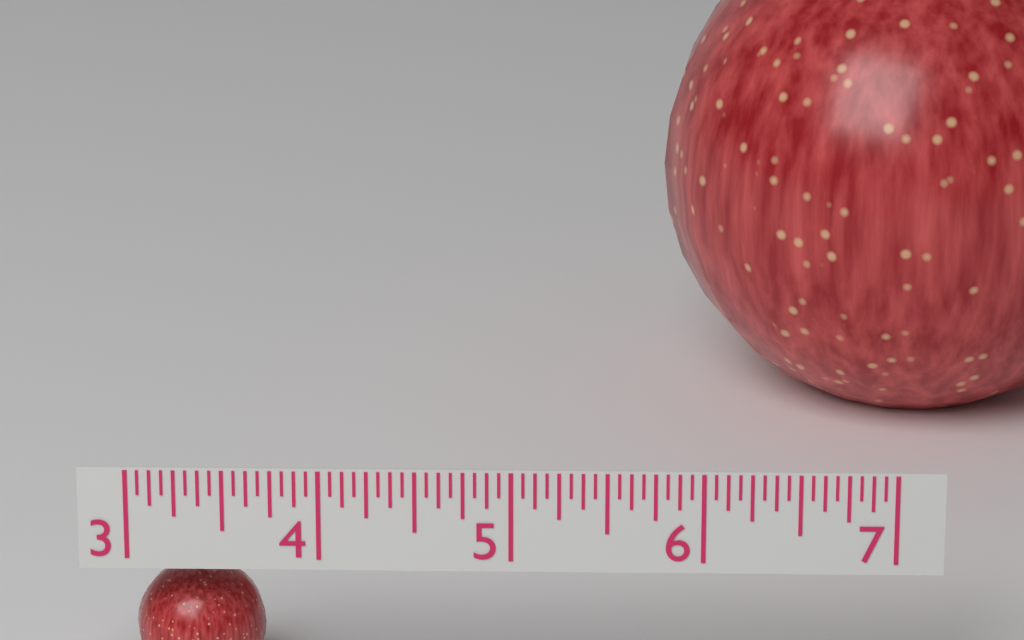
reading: 3.6875 (no unit)
